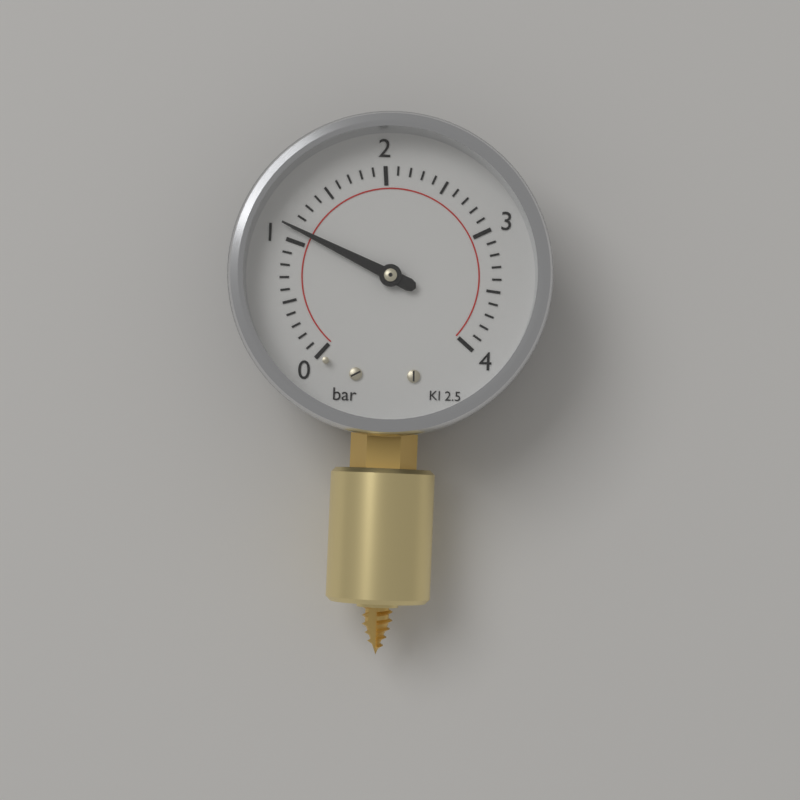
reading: 1.1 bar
